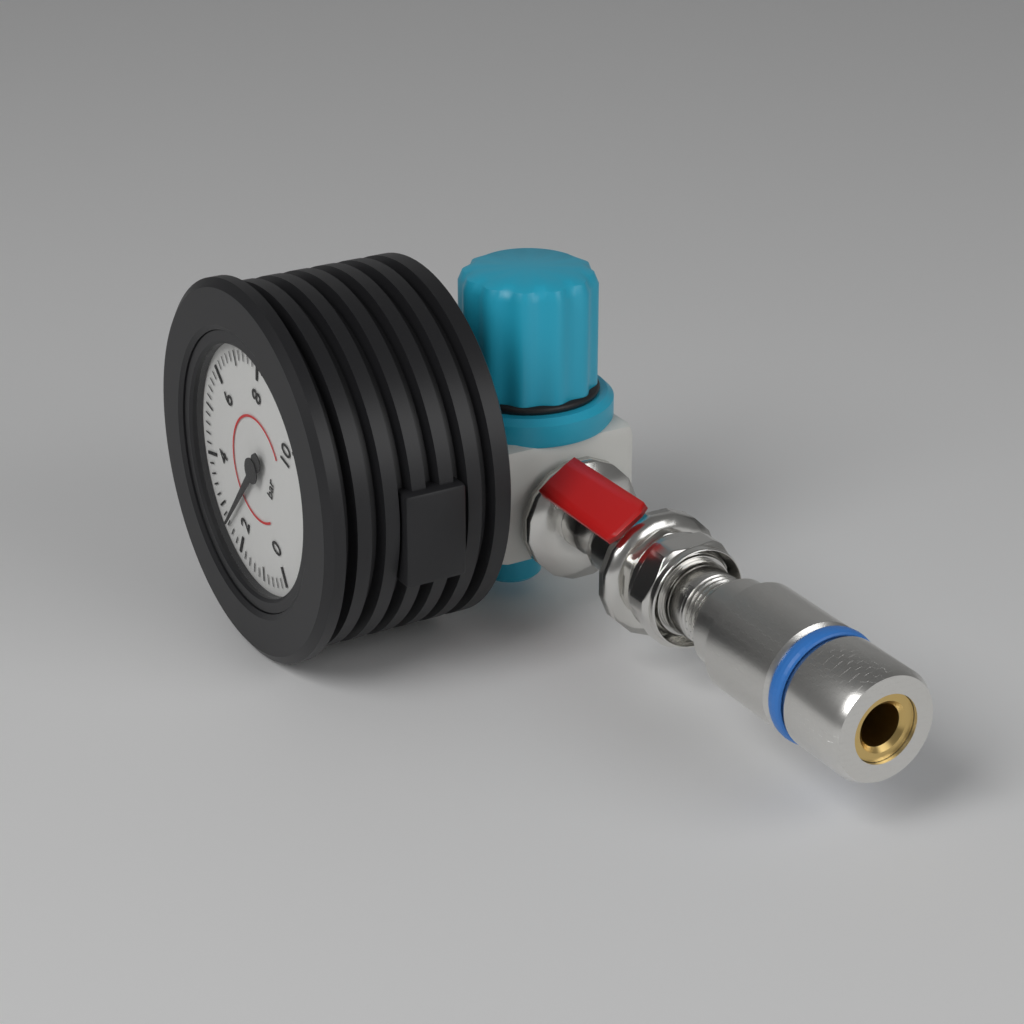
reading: 2.6 bar
